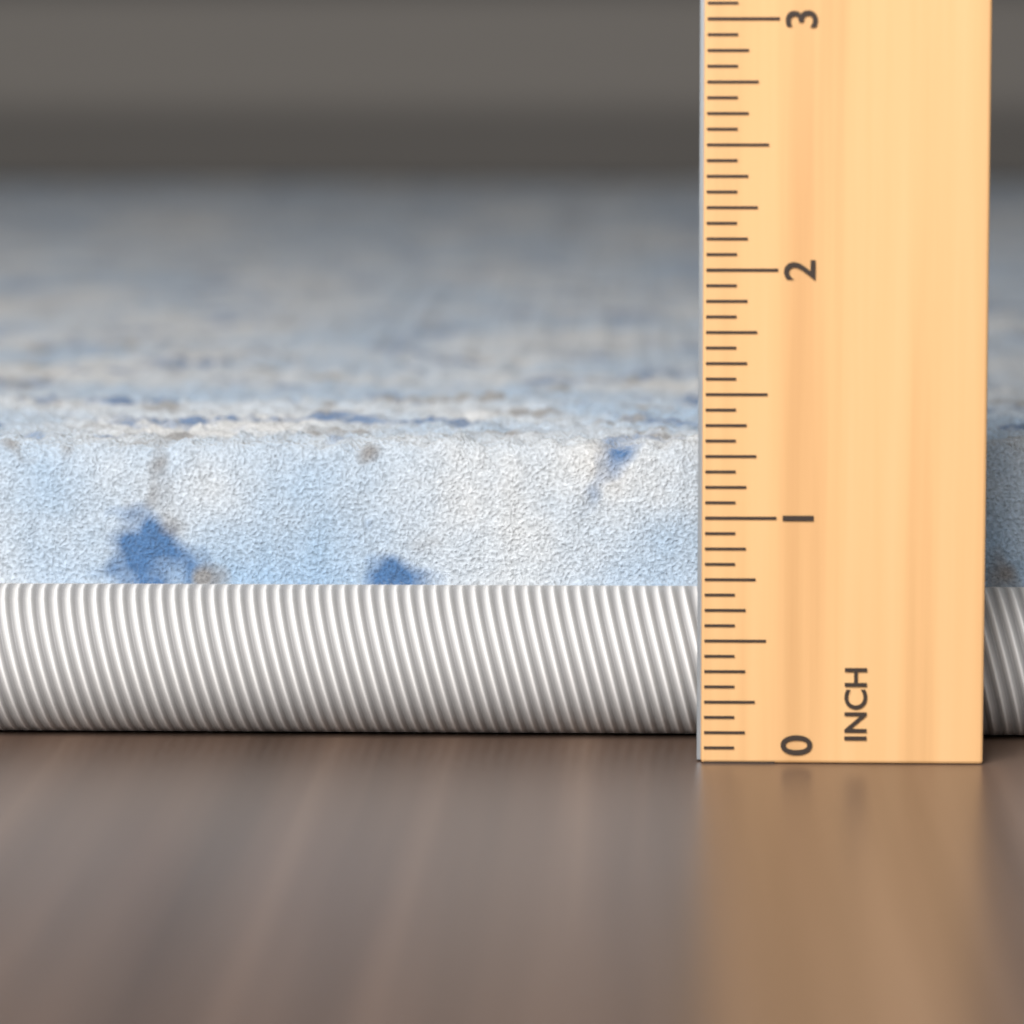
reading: 1.2500 in
